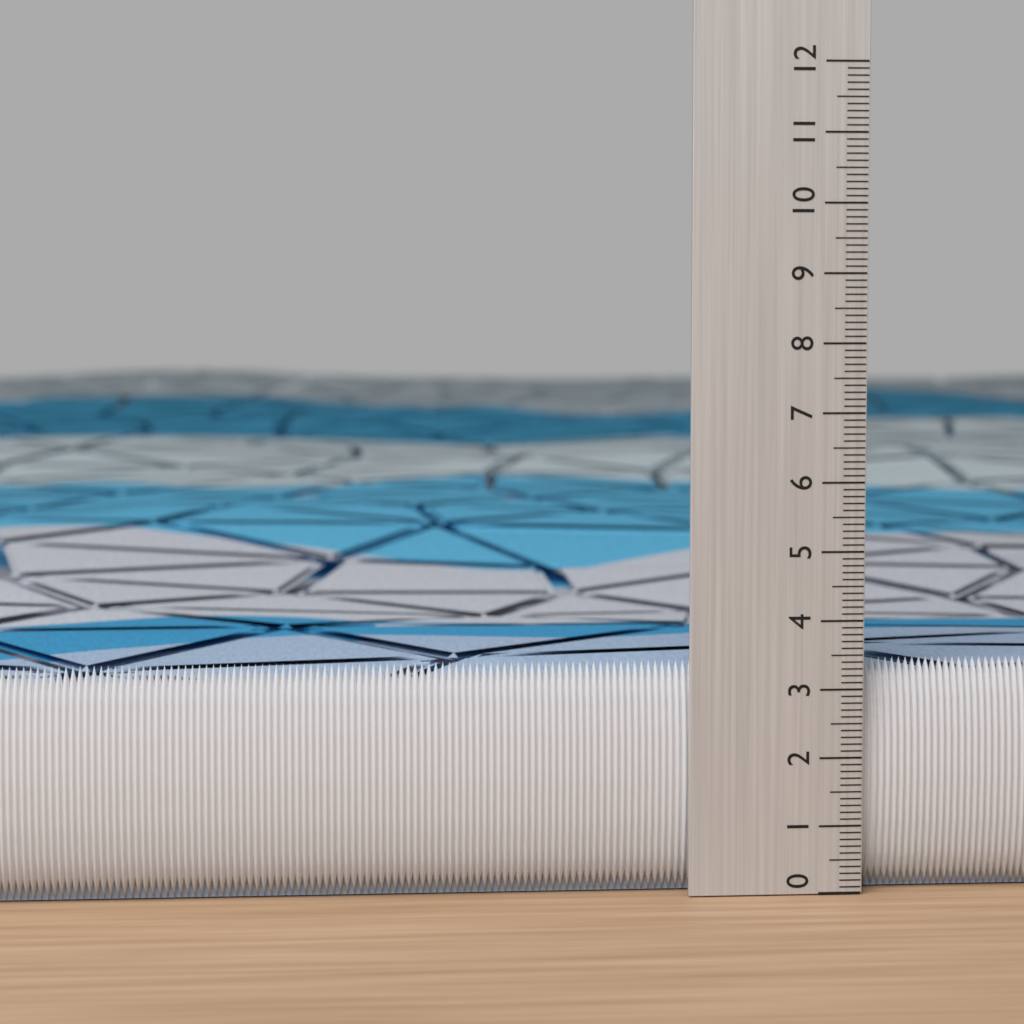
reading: 3.4 (no unit)
